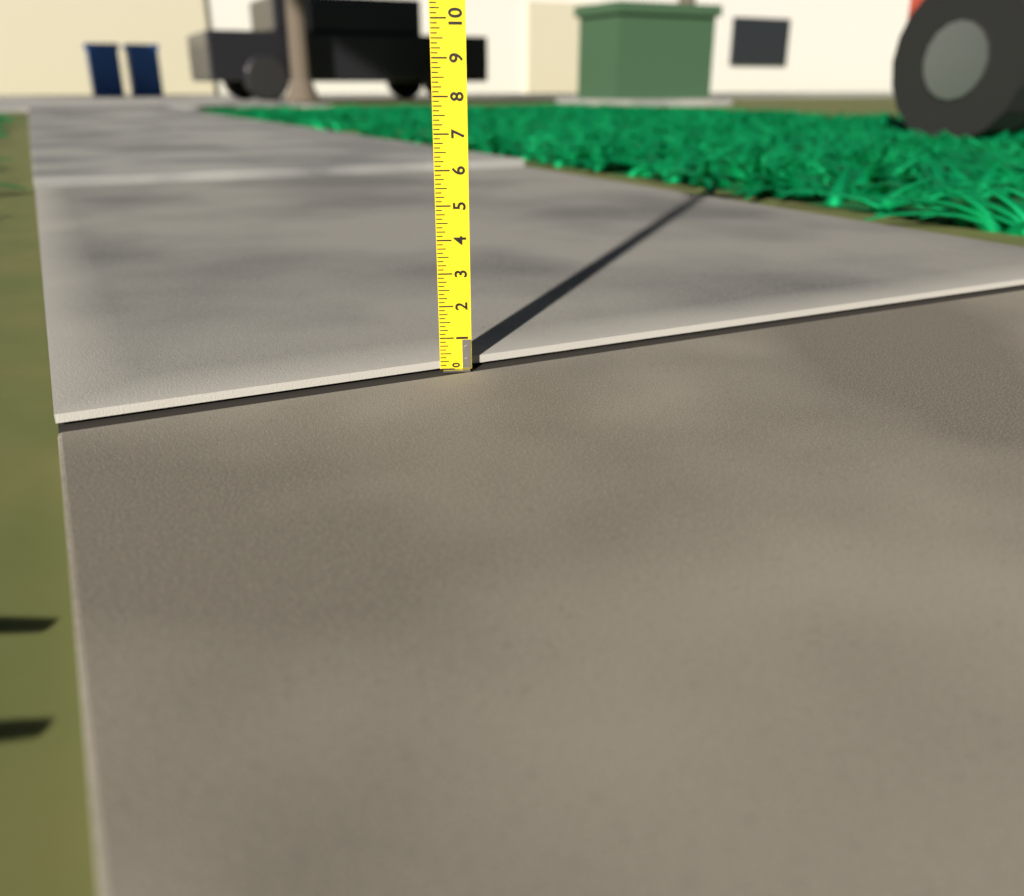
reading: 0.250 (no unit)
